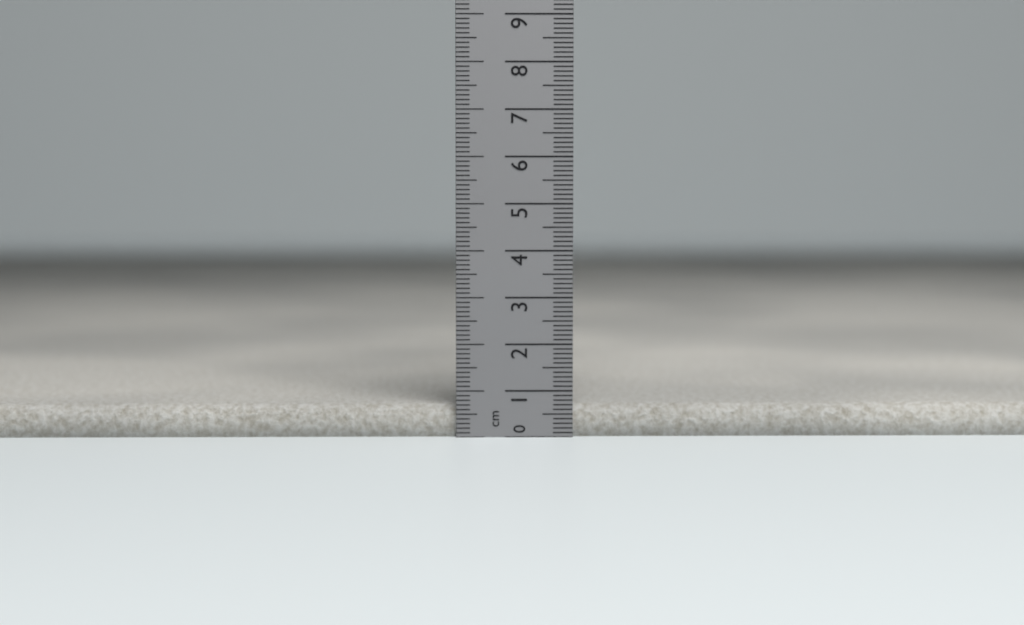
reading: 0.7 cm
